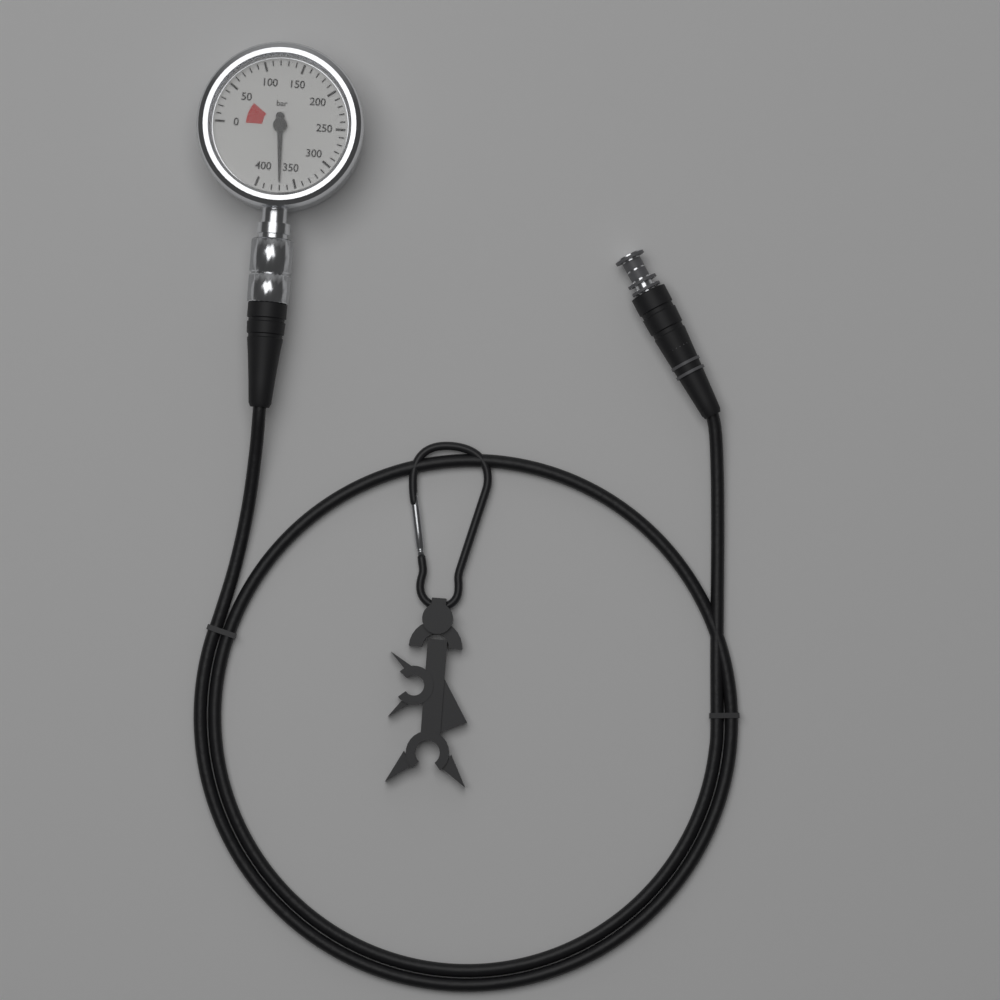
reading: 370 bar
